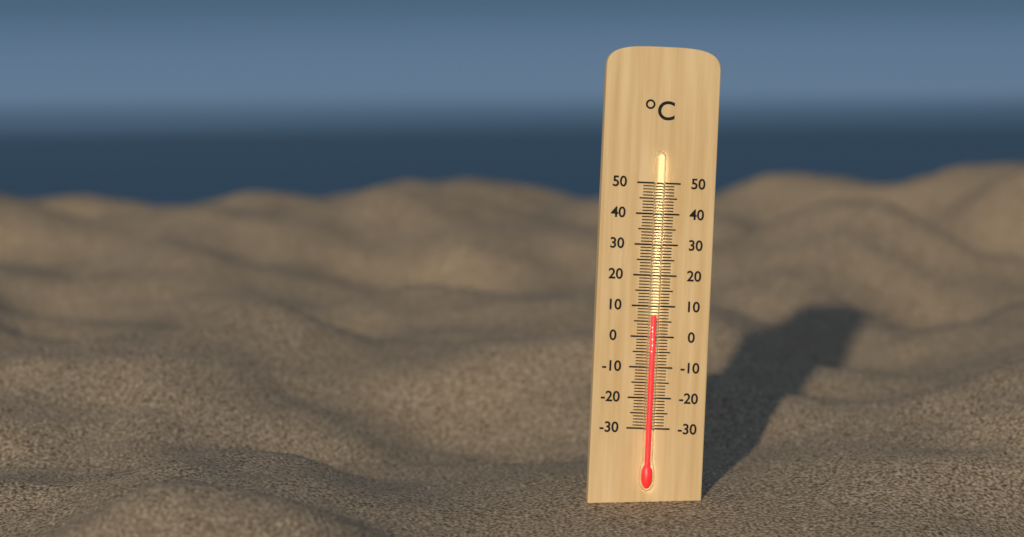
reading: 7 °C
